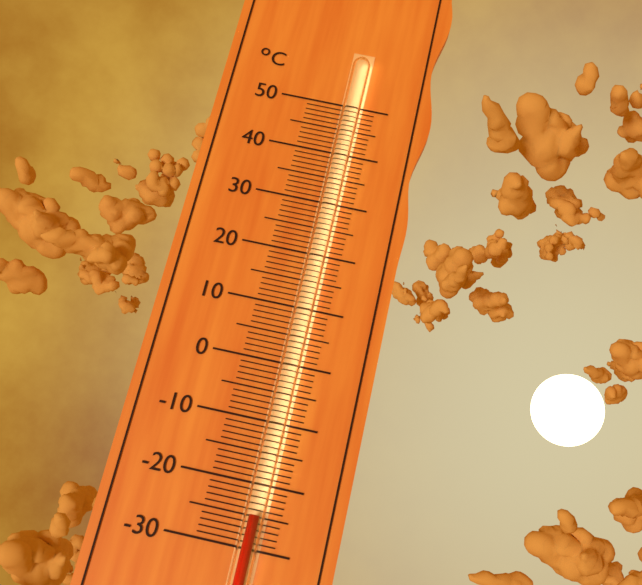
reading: -25 °C
